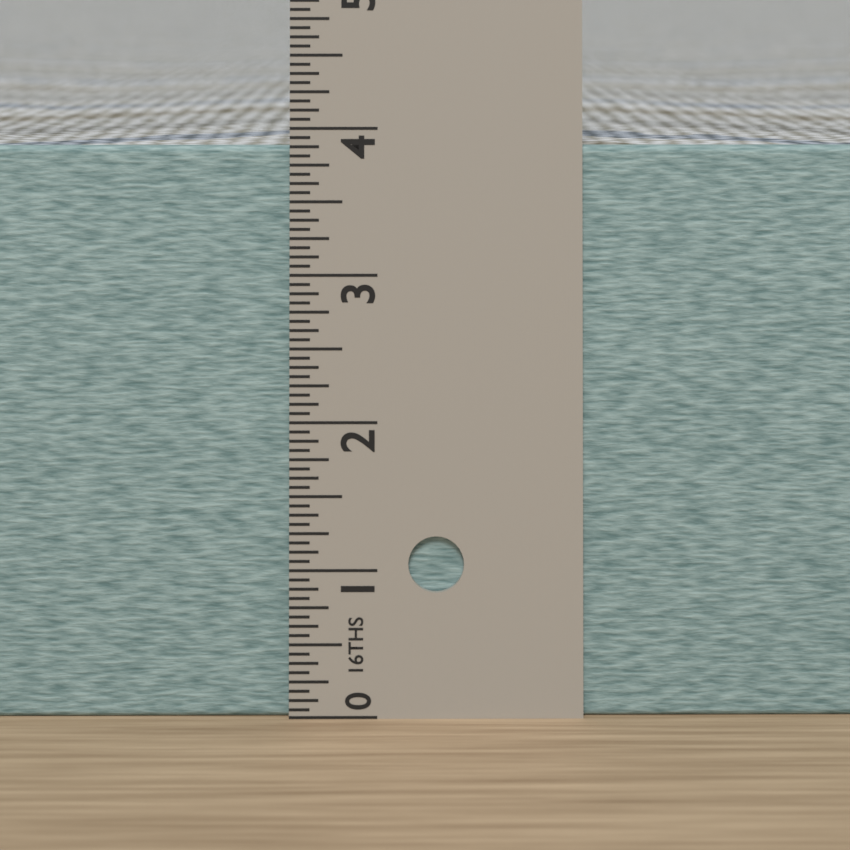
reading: 3.8750 in
